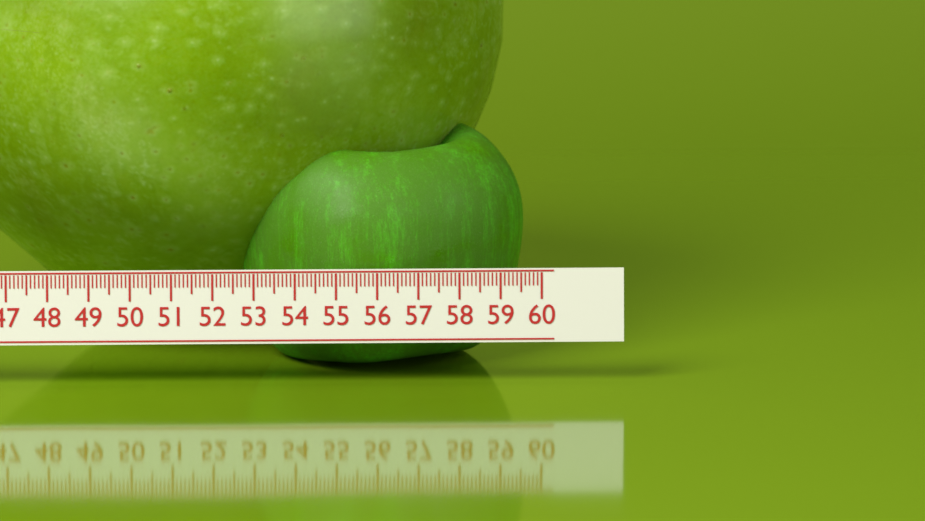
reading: 59.4 (no unit)
